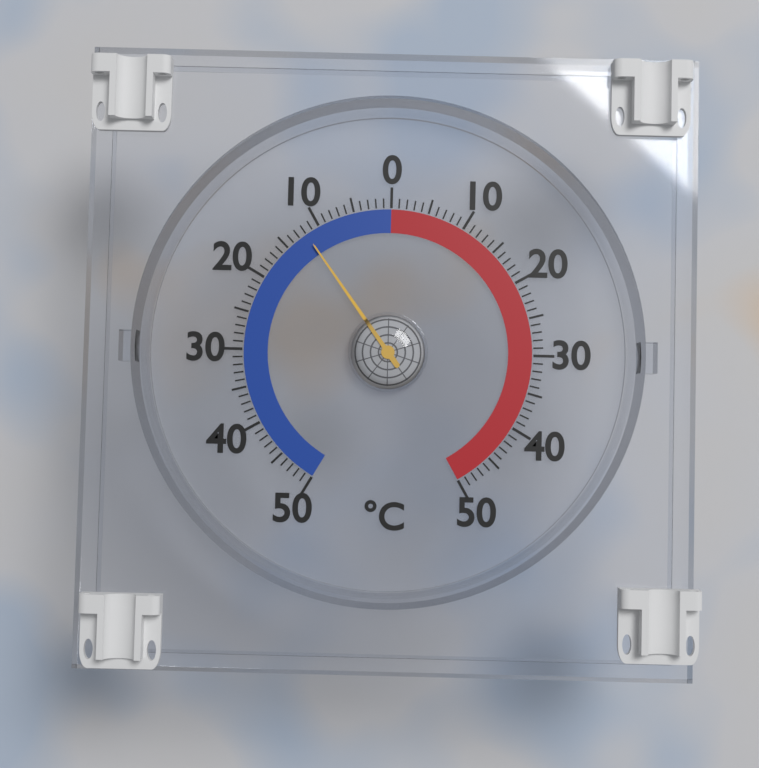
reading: -12 °C
